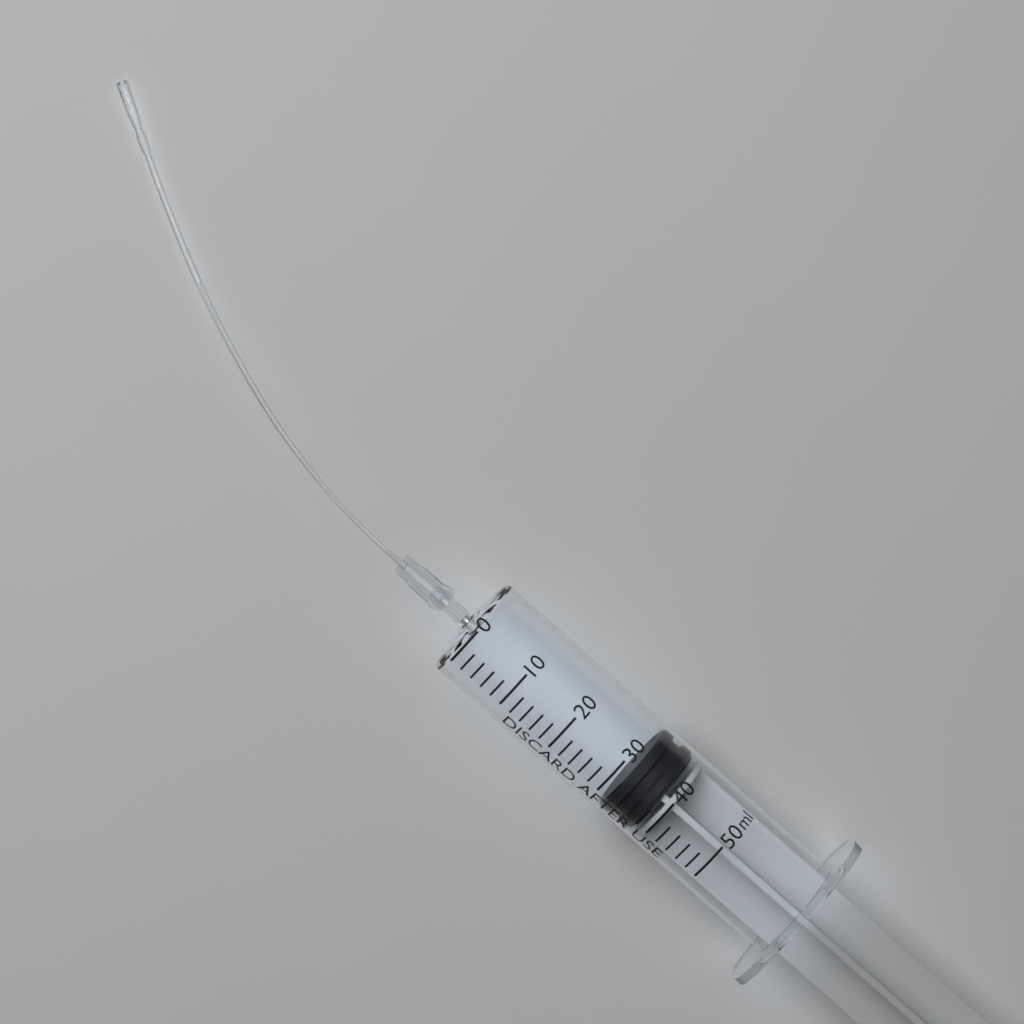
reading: 32 ml
